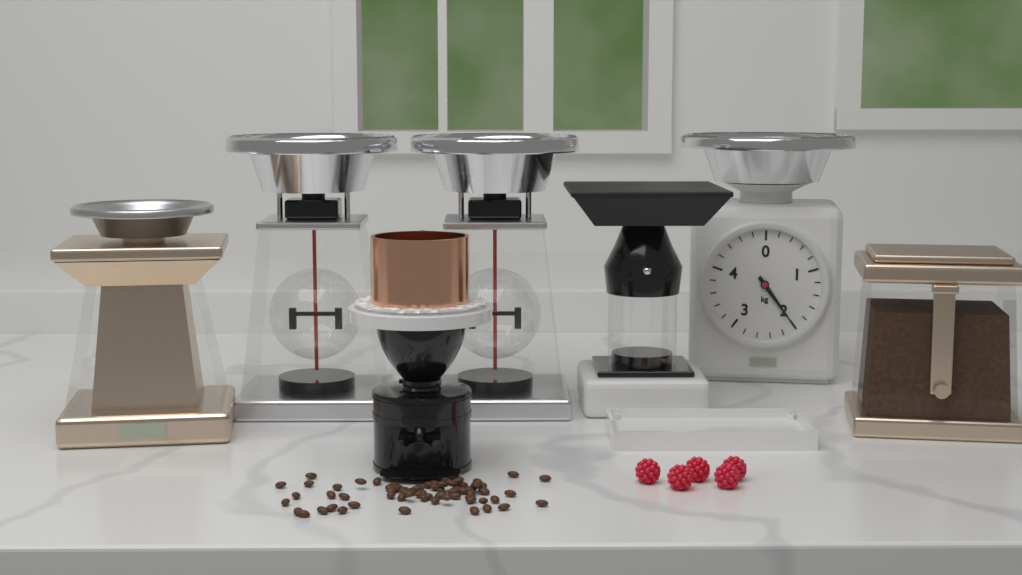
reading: 2.0 kg
